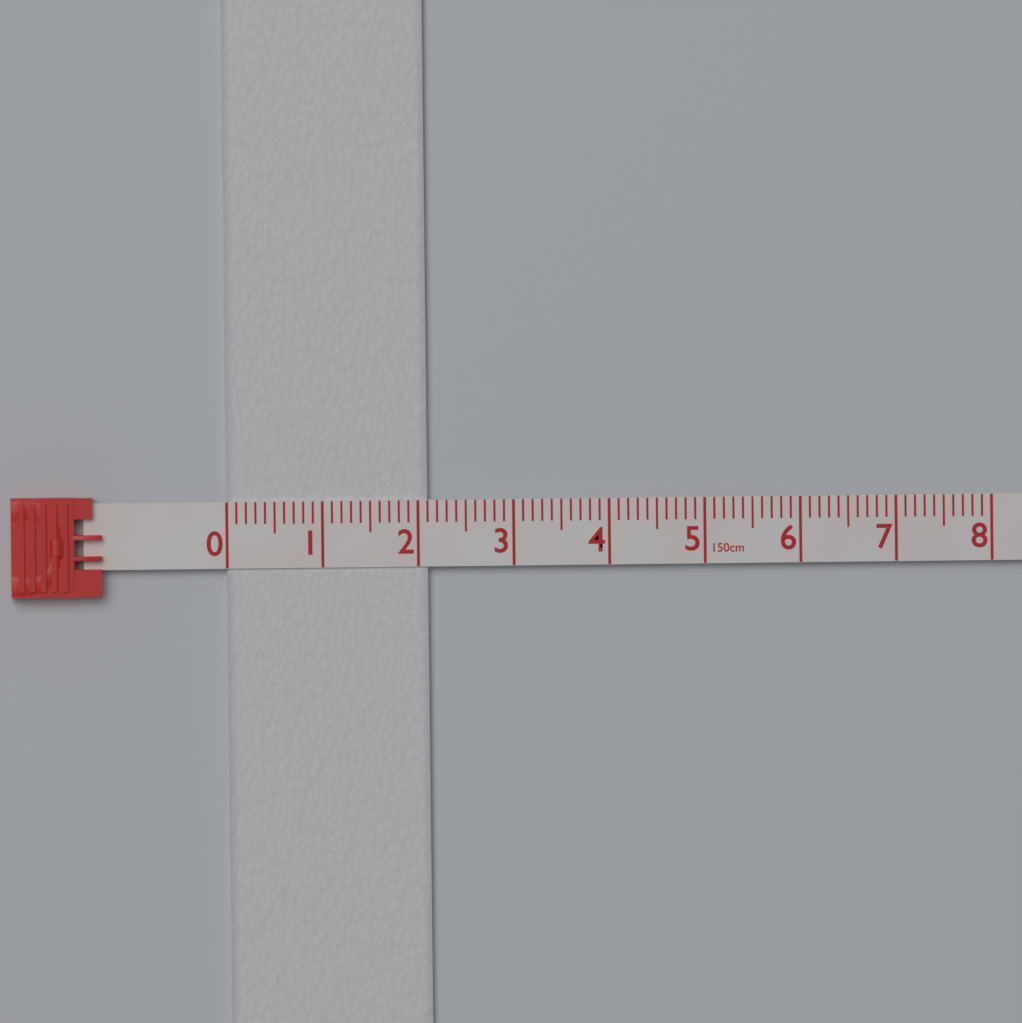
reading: 2.1 cm
